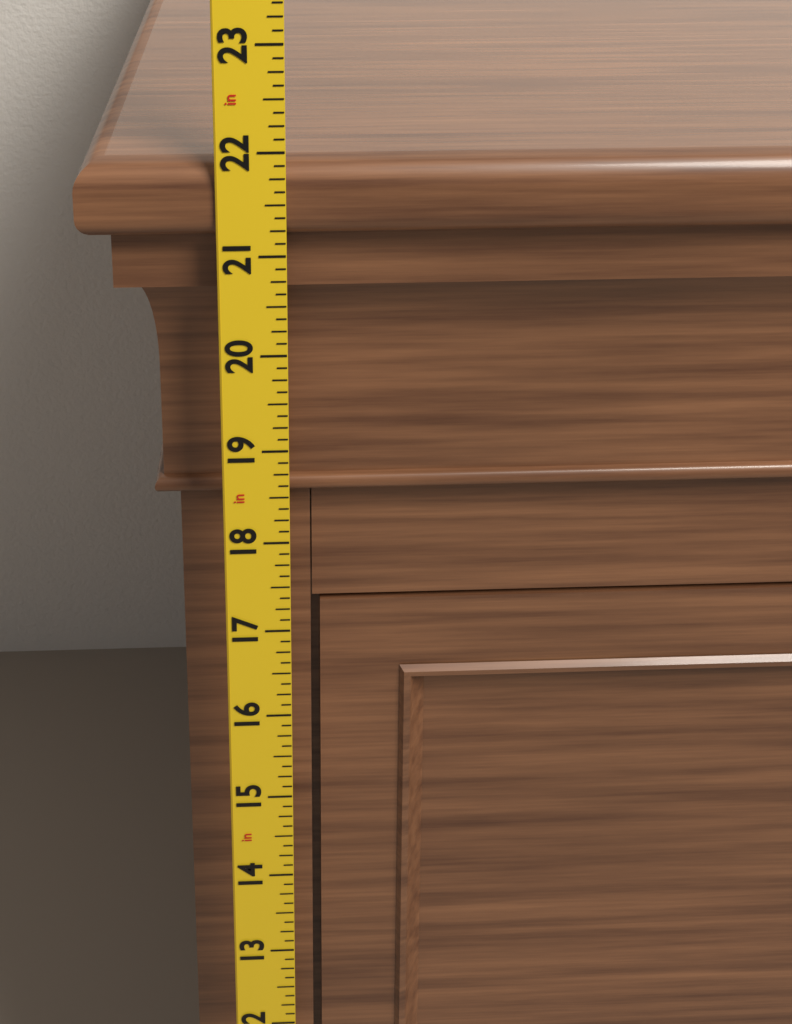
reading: 21.875 in
